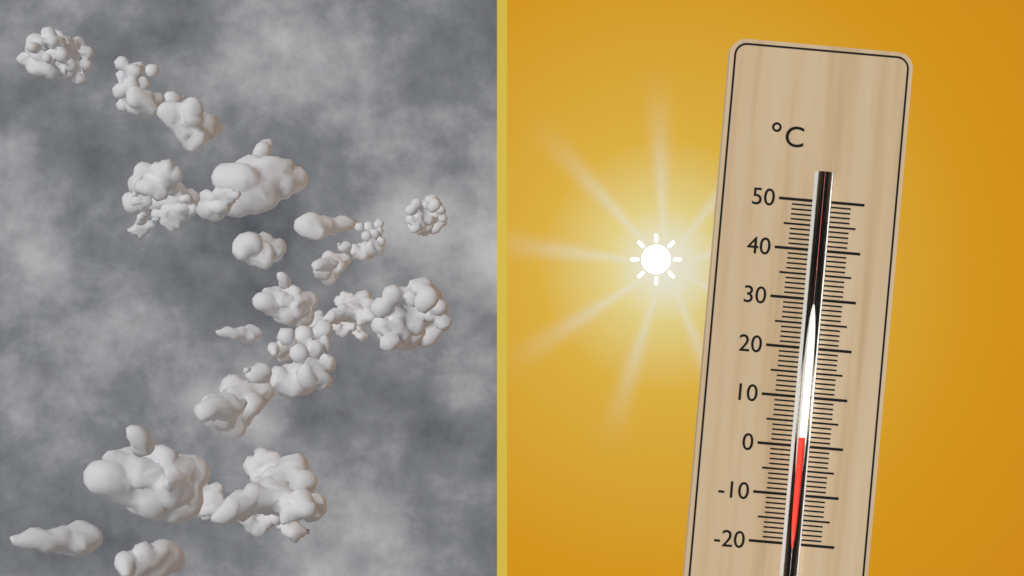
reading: 2 °C
